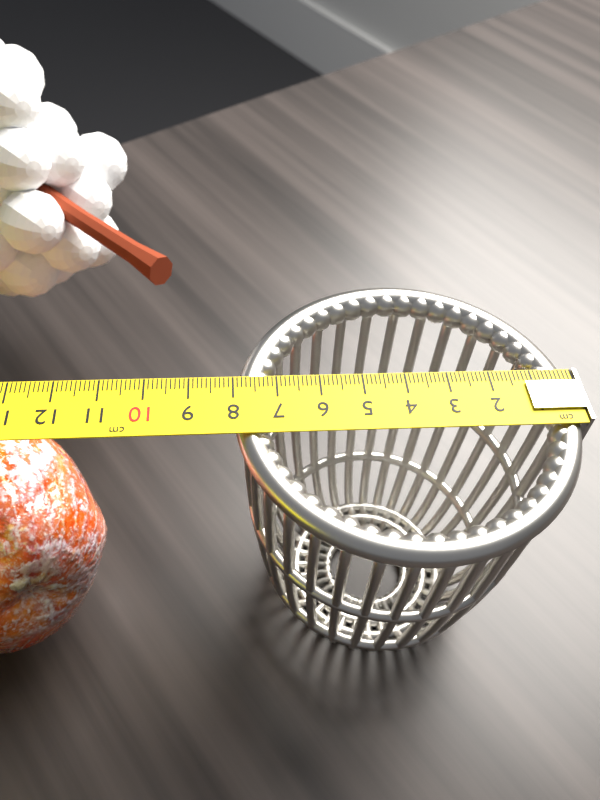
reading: 8.0 cm
